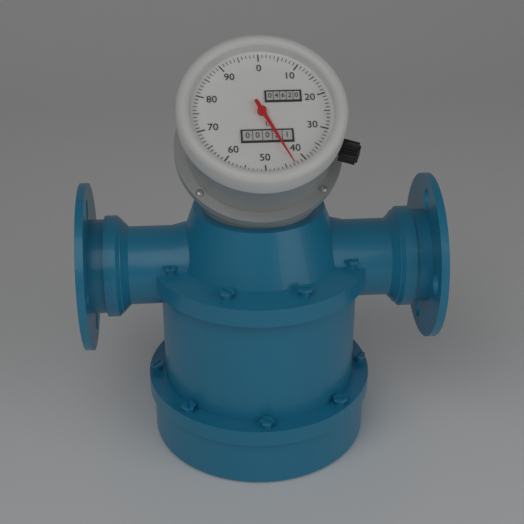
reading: 43 L
